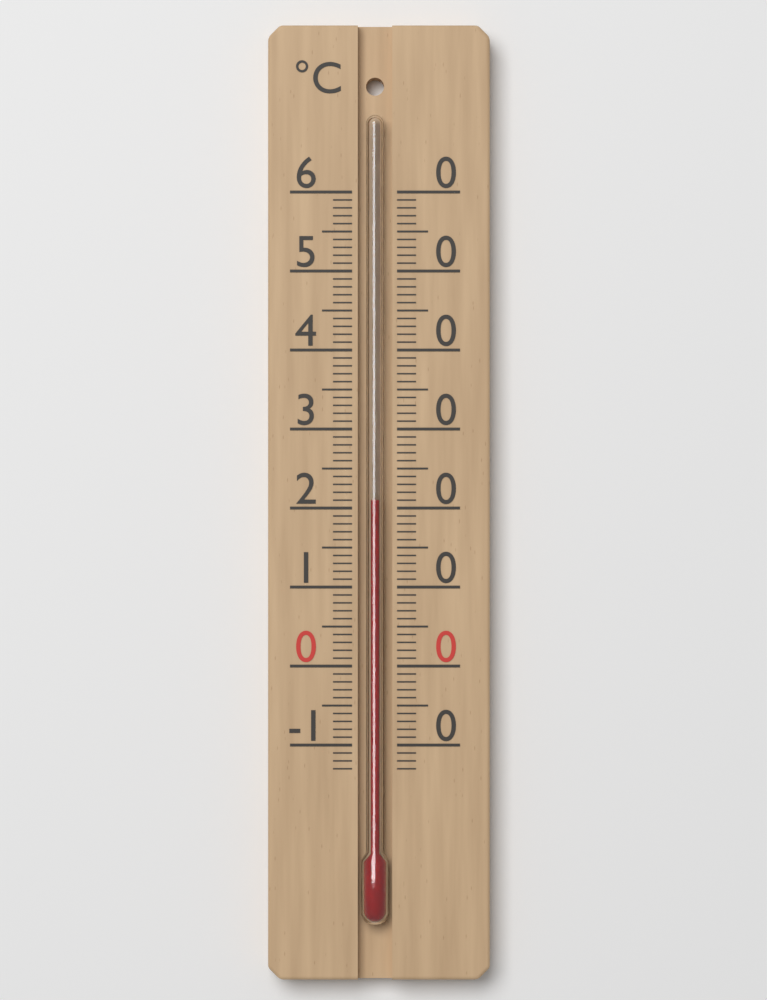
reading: 21 °C
